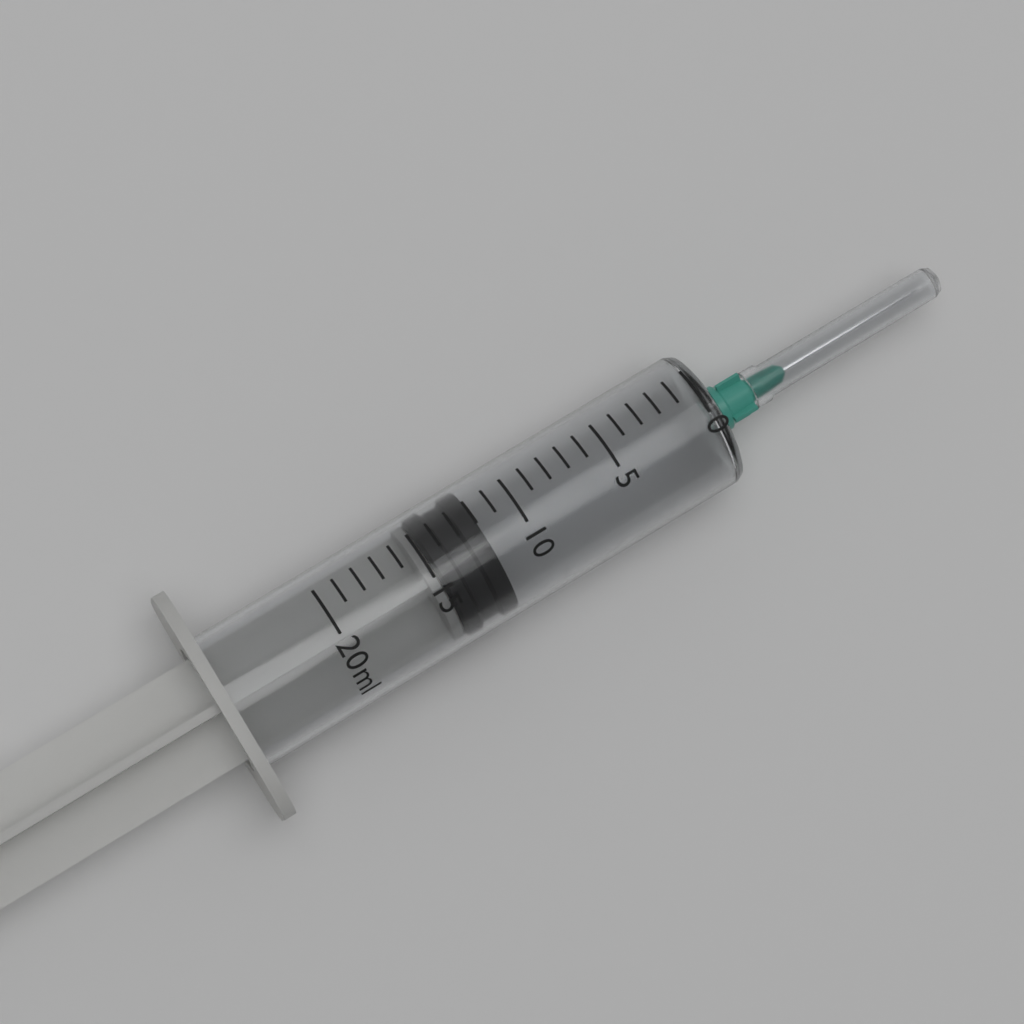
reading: 12 ml
